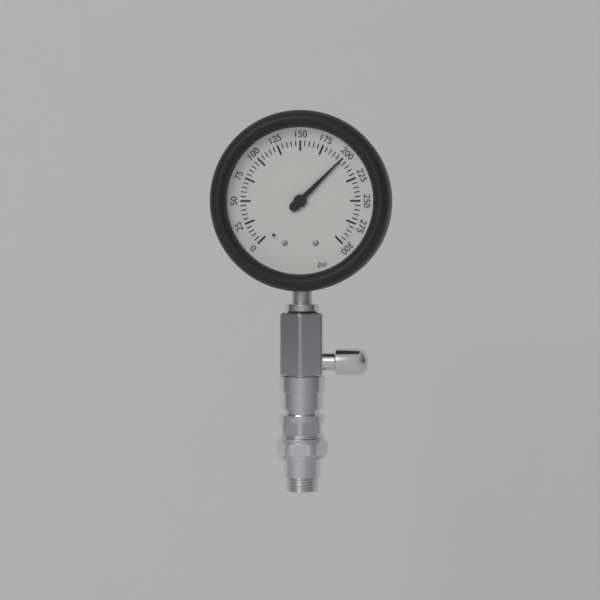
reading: 200 psi
